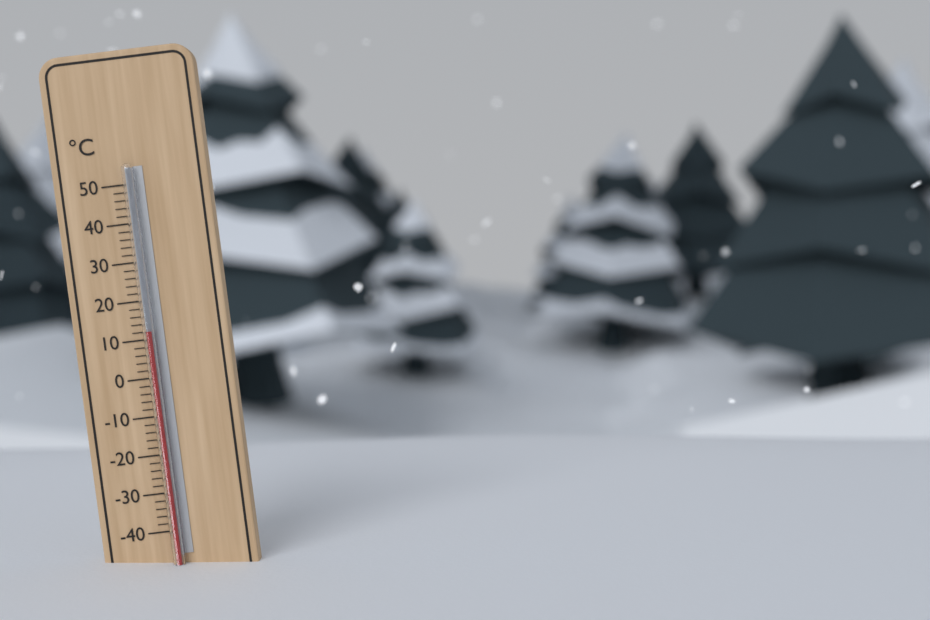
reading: 12 °C
